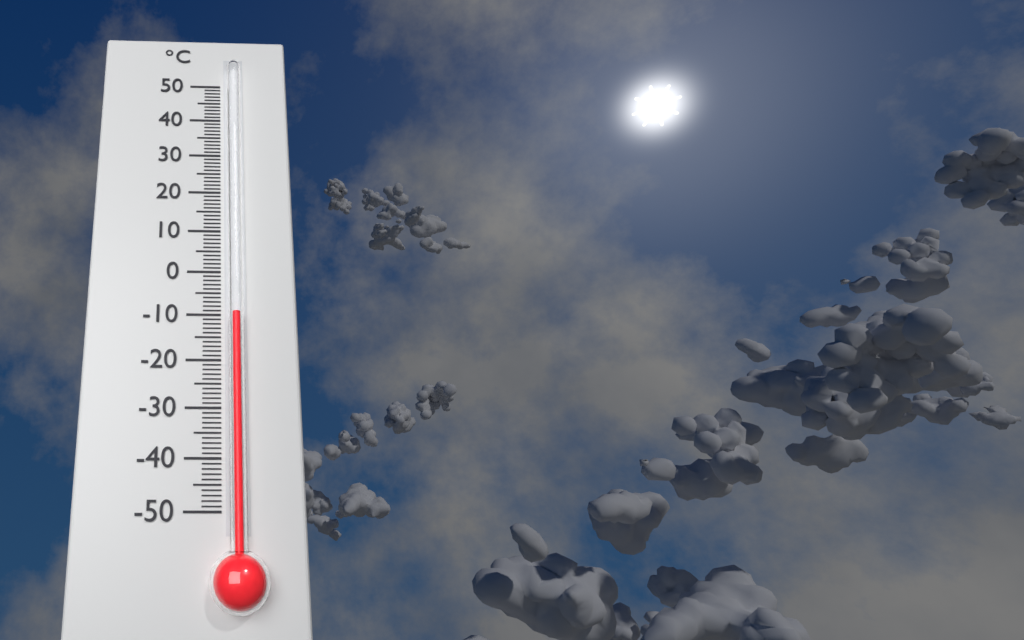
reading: -10 °C
